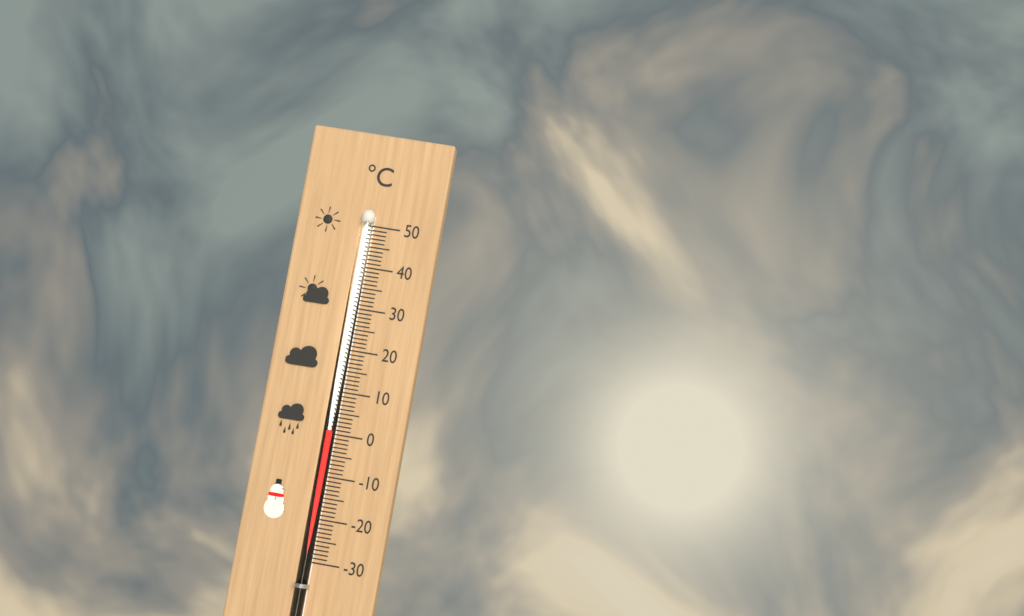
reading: 1 °C
